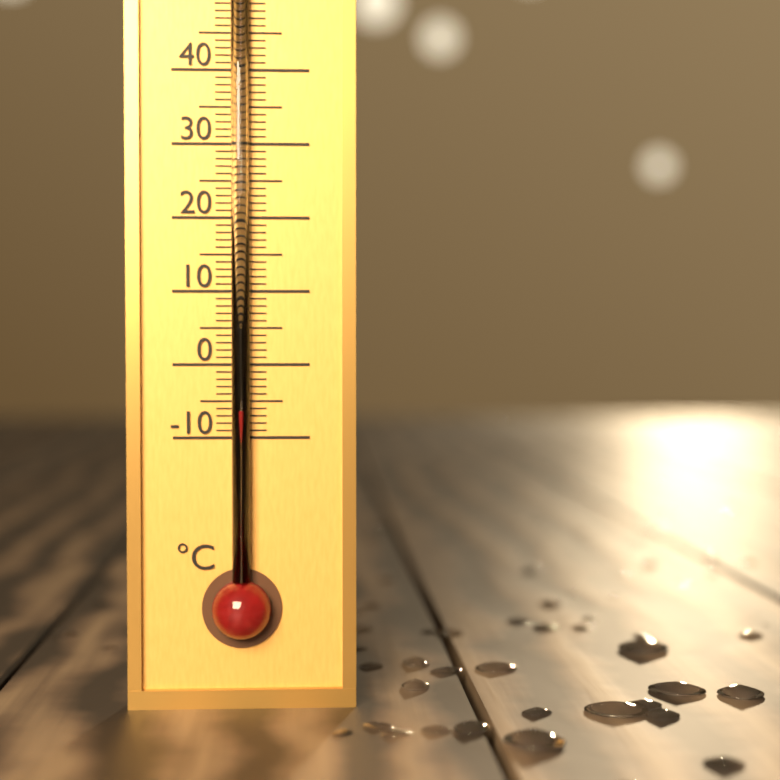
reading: -6 °C
